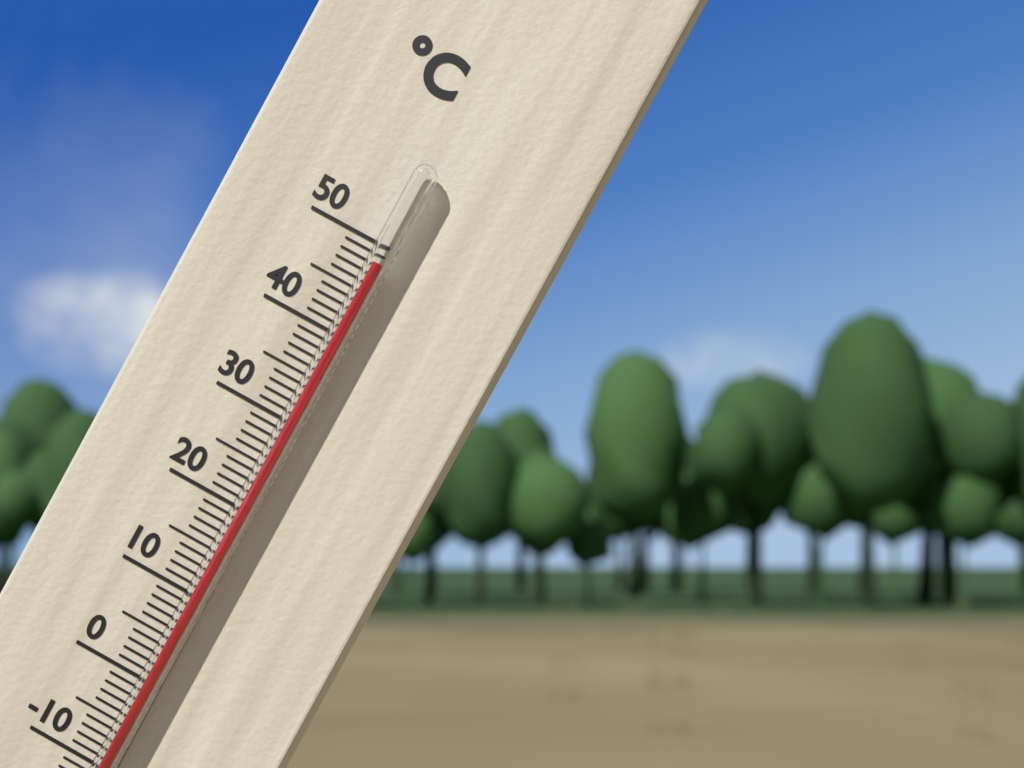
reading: 48 °C
